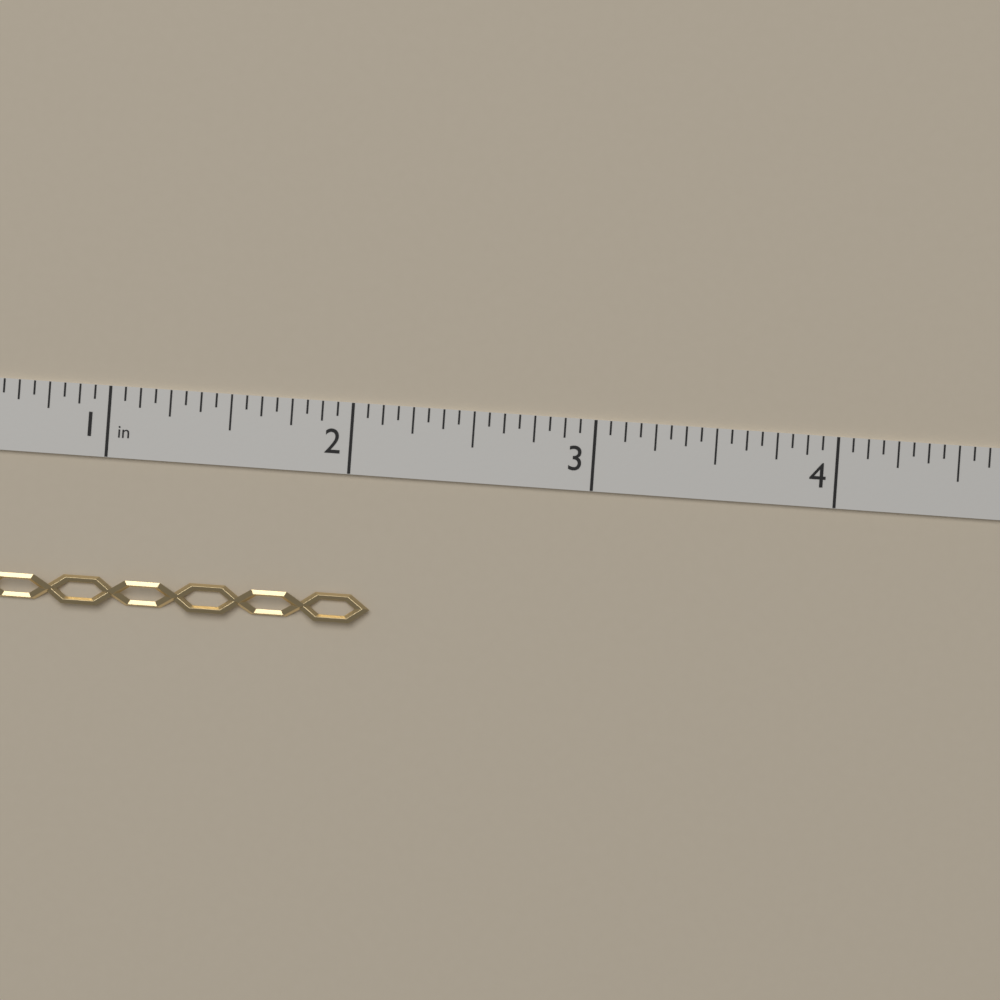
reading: 2.1250 in
